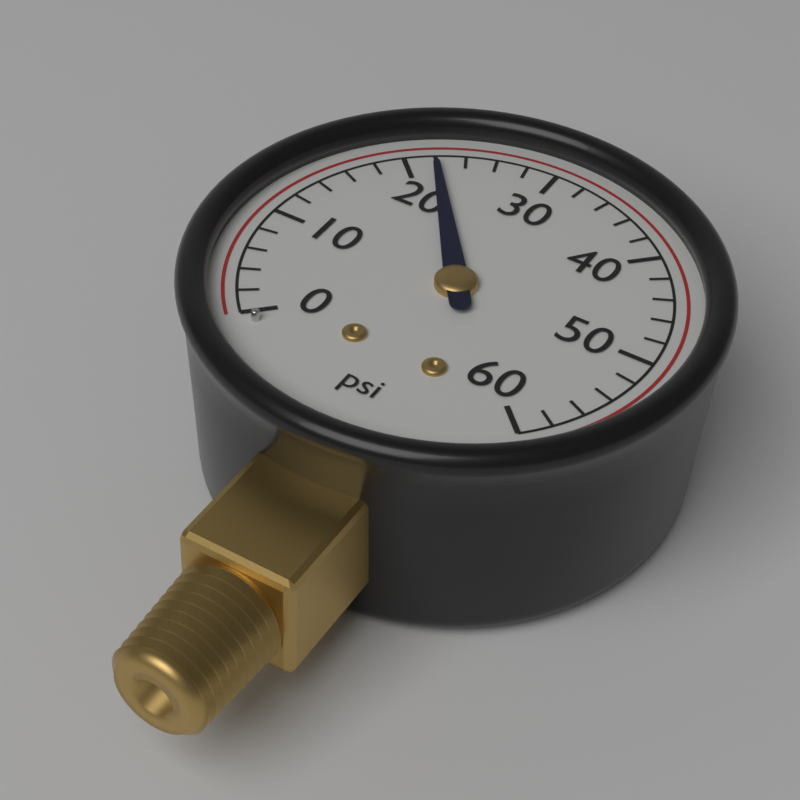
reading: 22 psi
